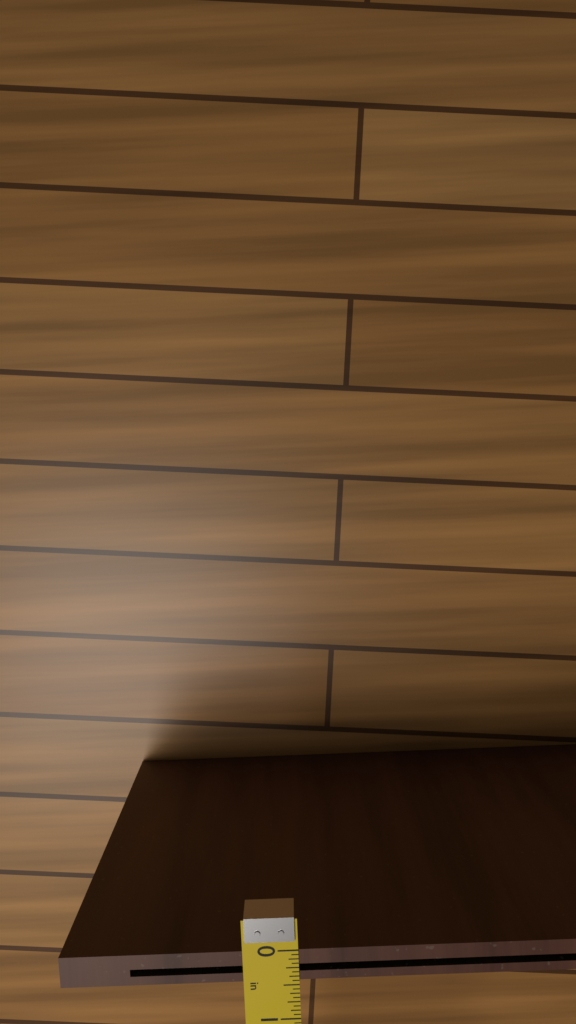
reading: 0.4375 in
